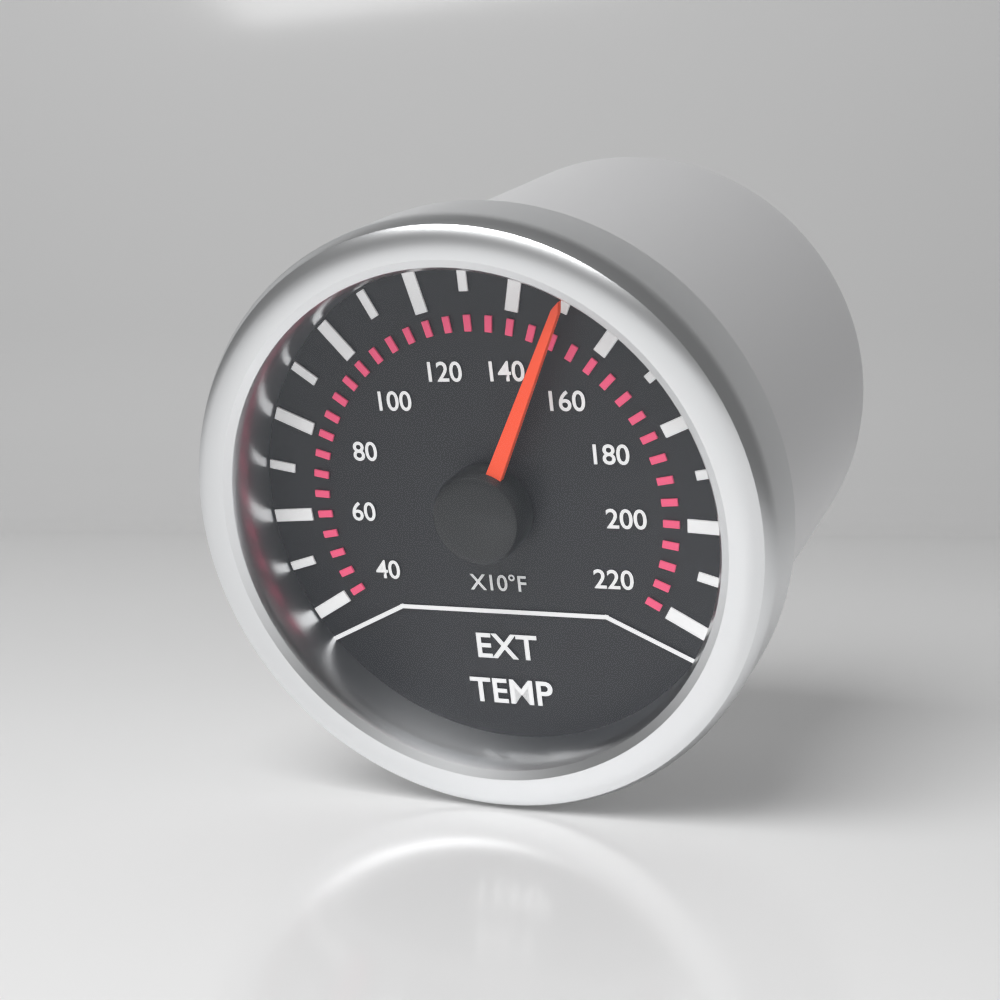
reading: 1500 °F
